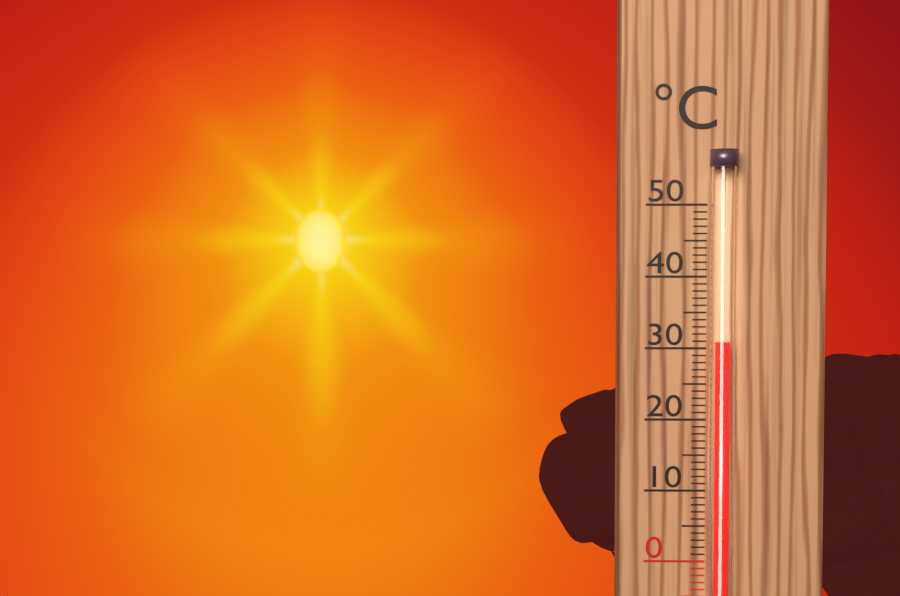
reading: 31 °C
